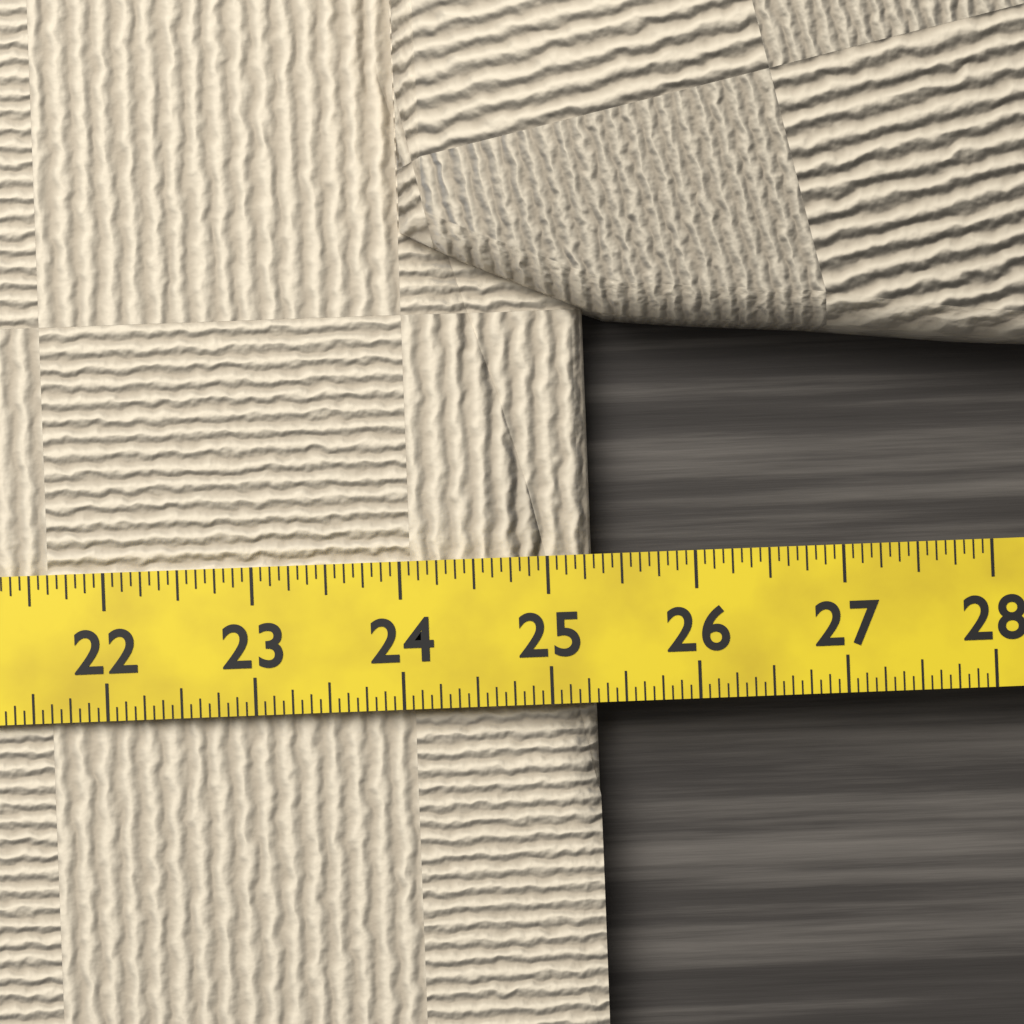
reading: 25.3125 (no unit)
